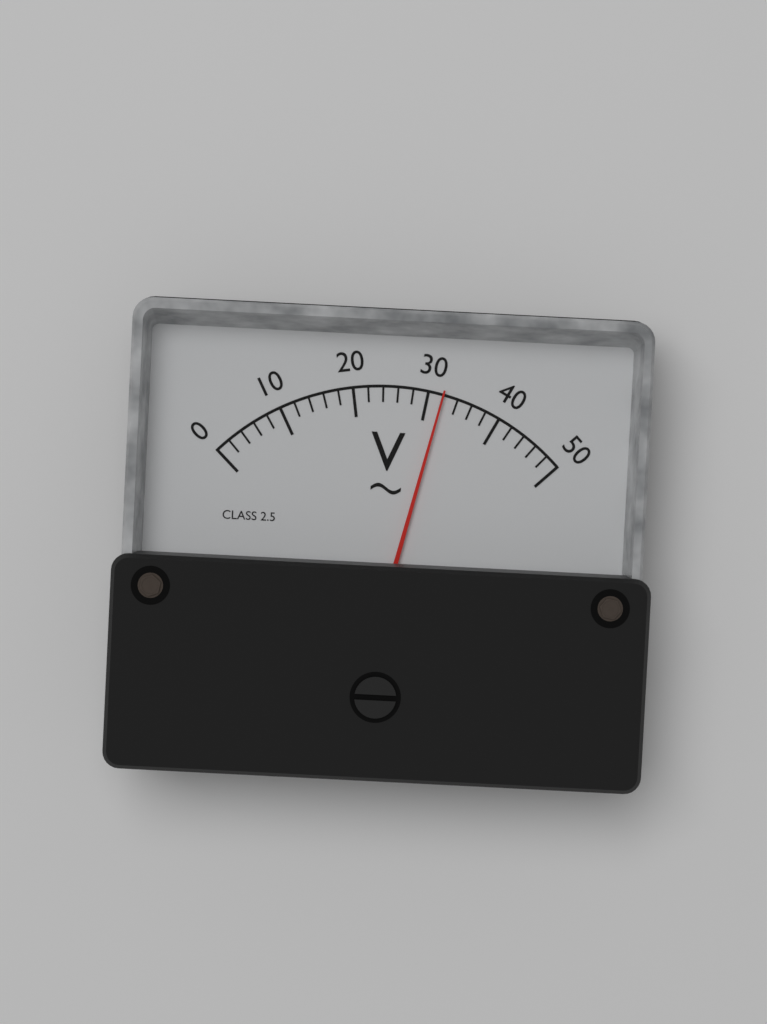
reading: 32 V
